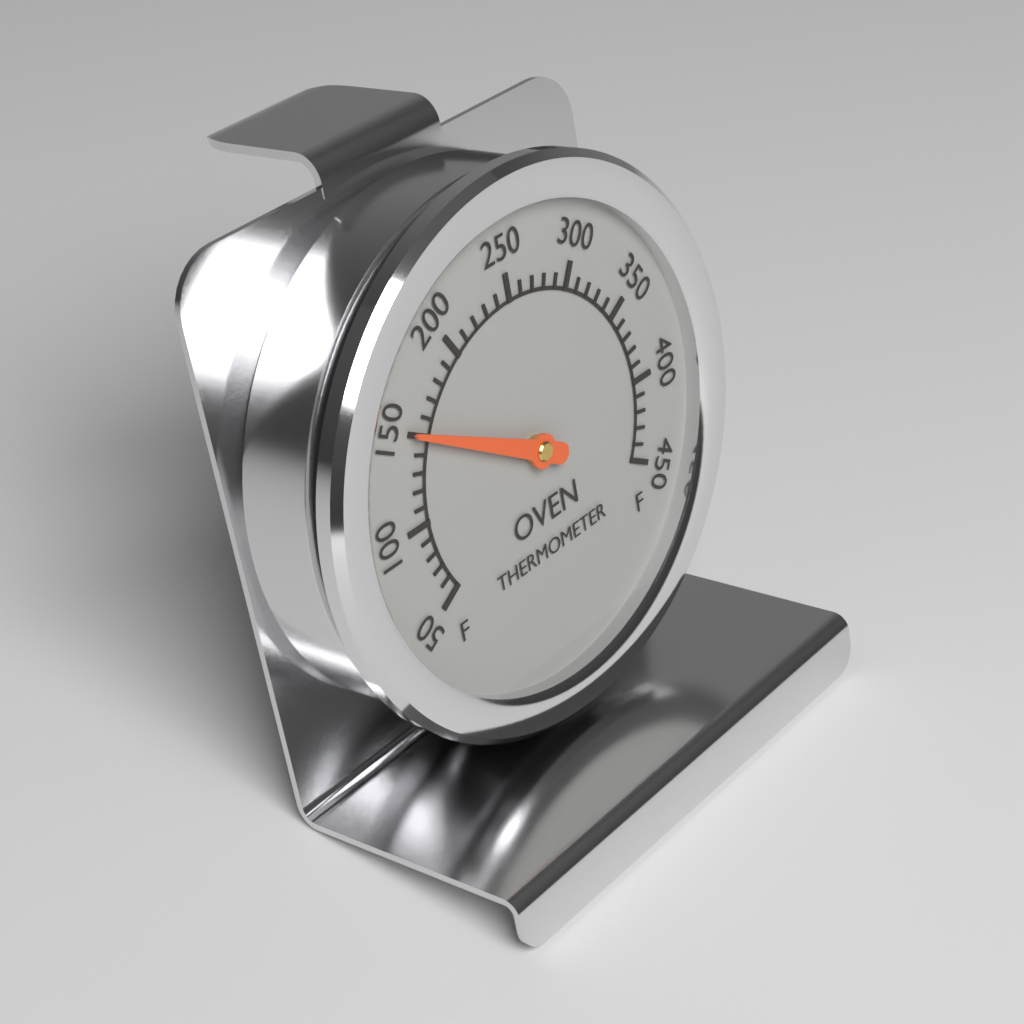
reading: 150 °F
